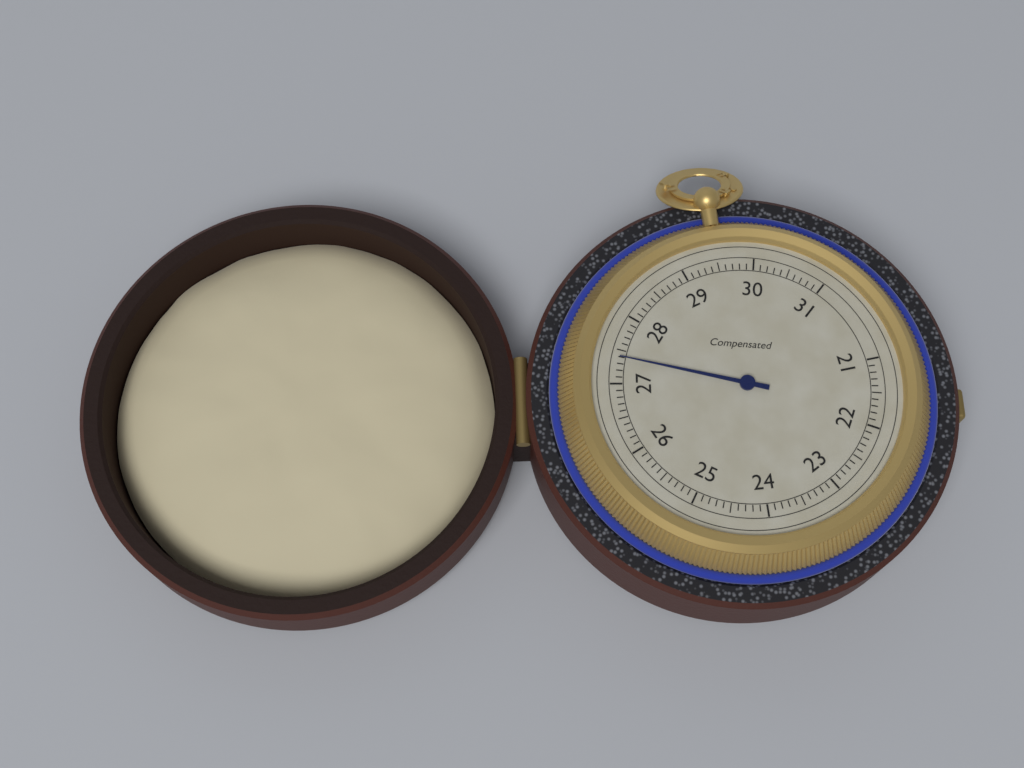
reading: 27.4 (no unit)
